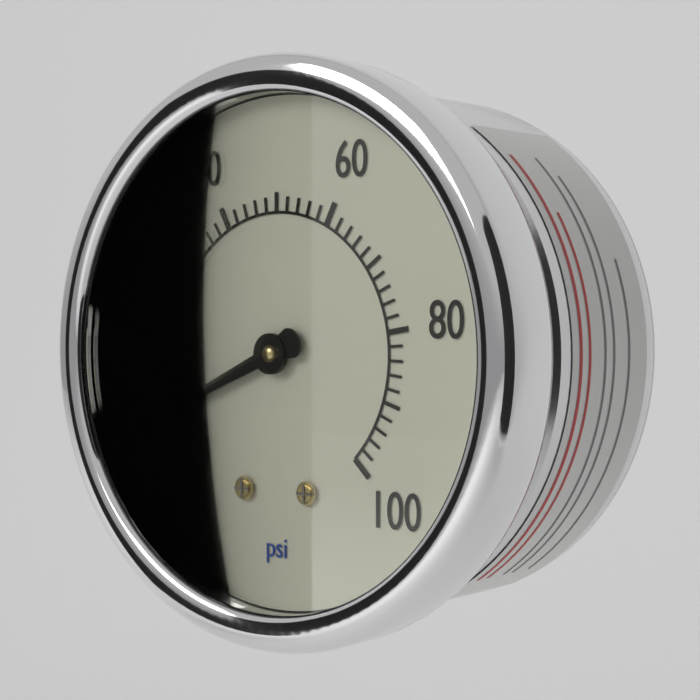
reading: 8 psi
